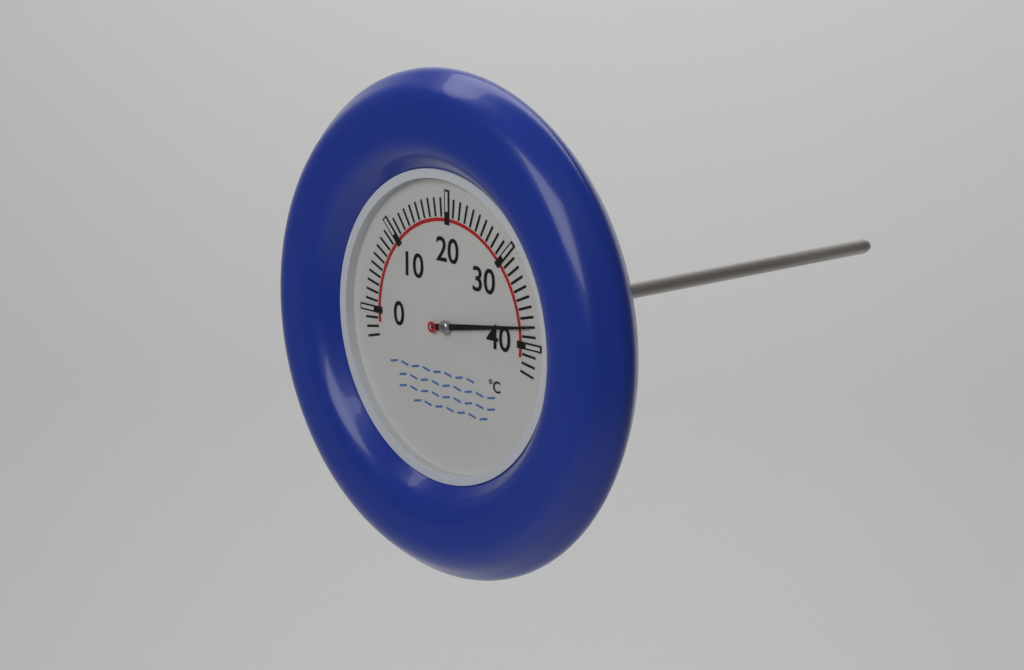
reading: 38 °C
